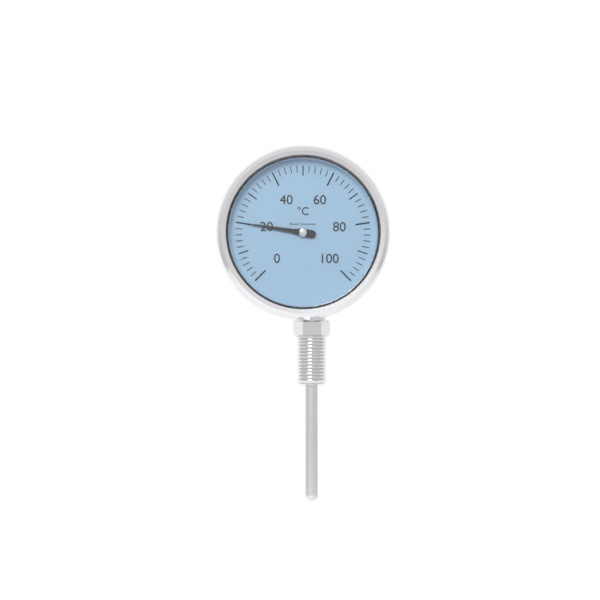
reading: 20 °C
